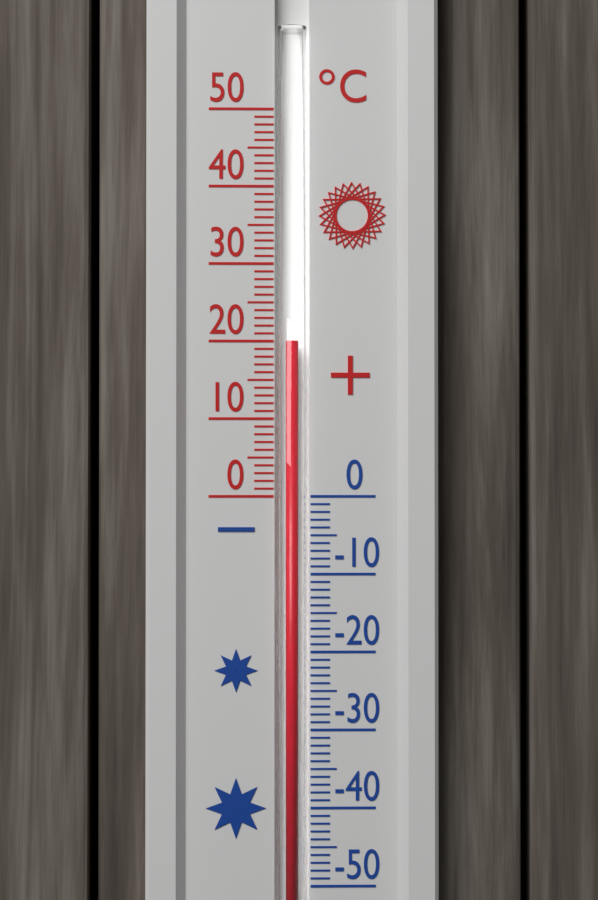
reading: 20 °C
